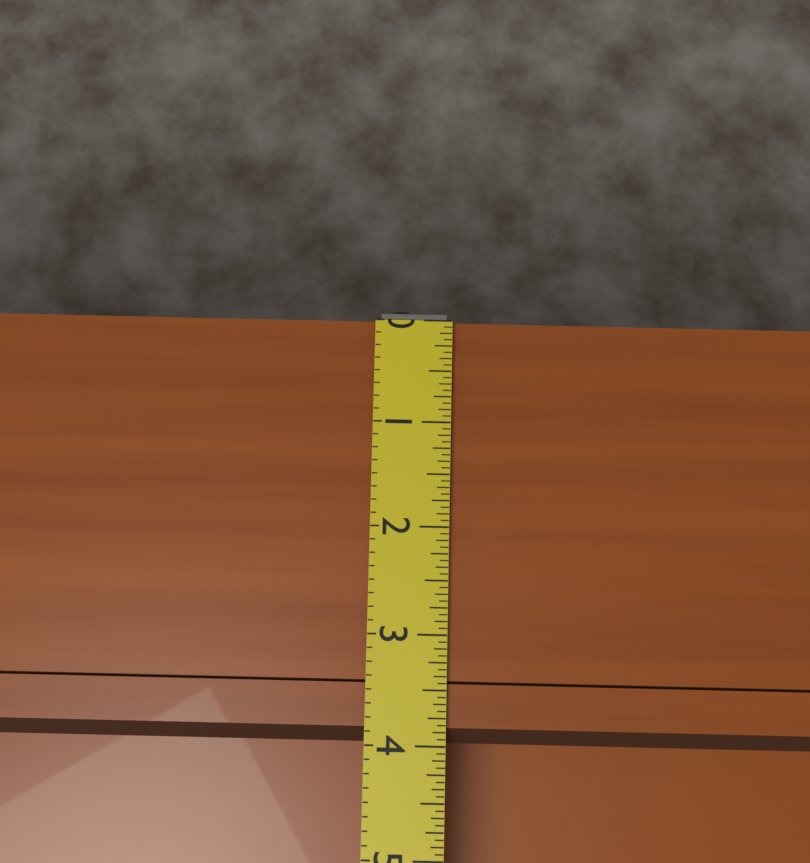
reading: 4.0000 (no unit)
